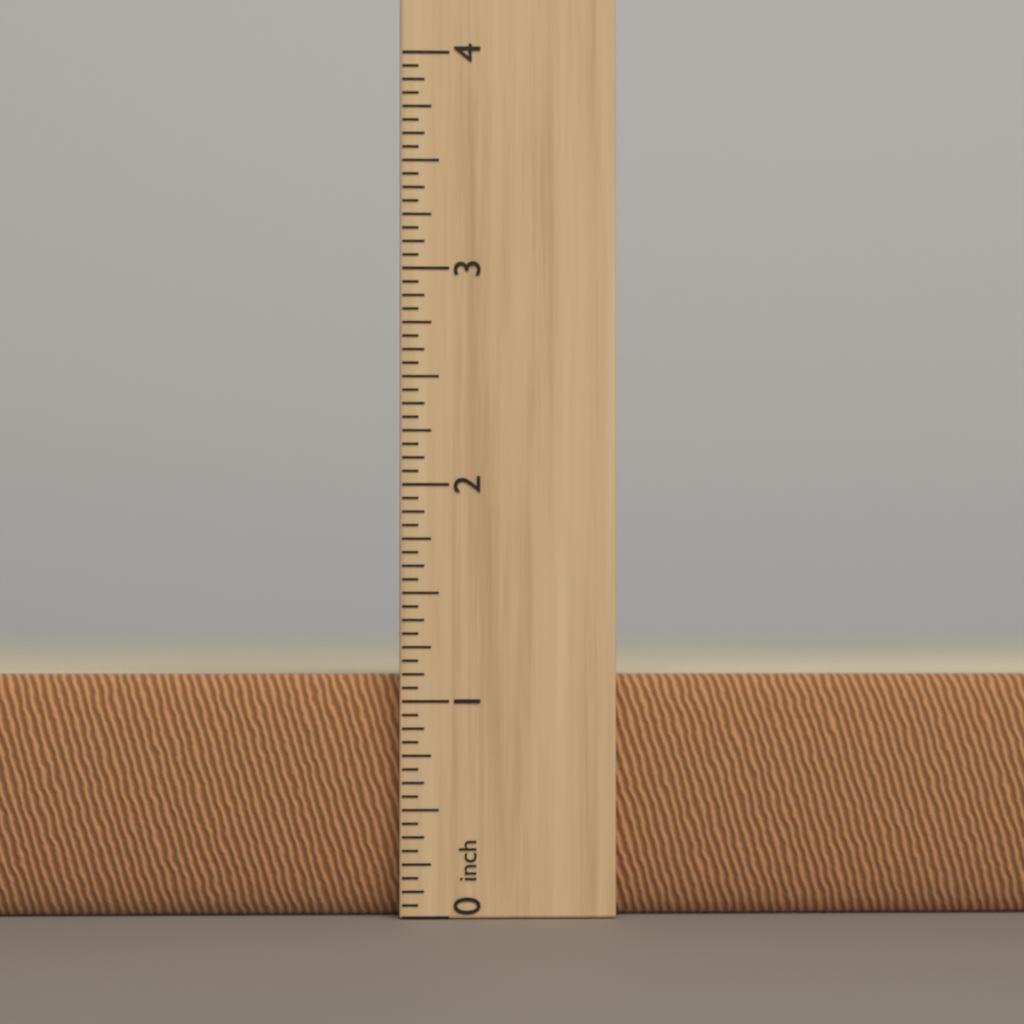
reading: 1.1250 inch
